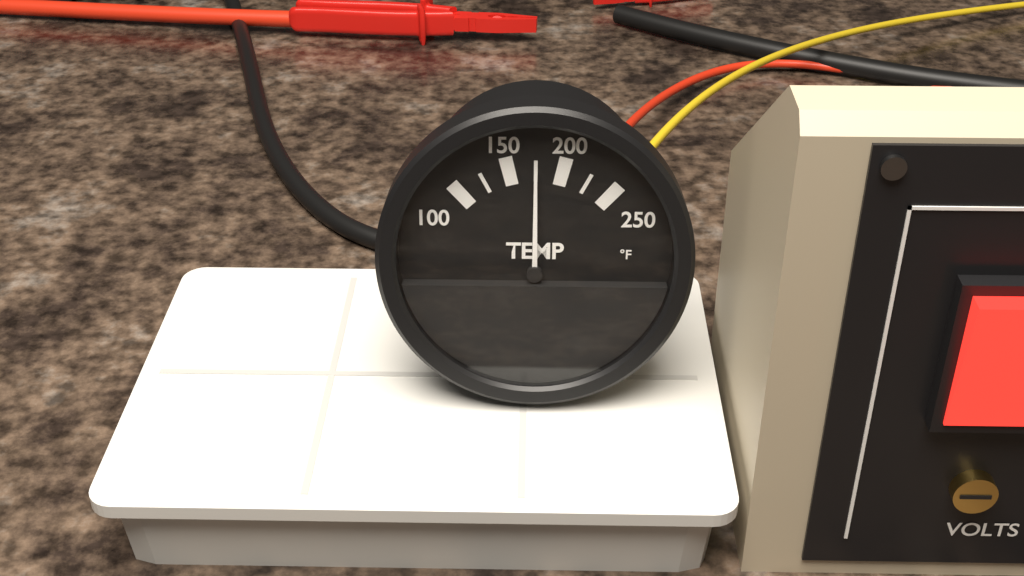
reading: 175 °F
